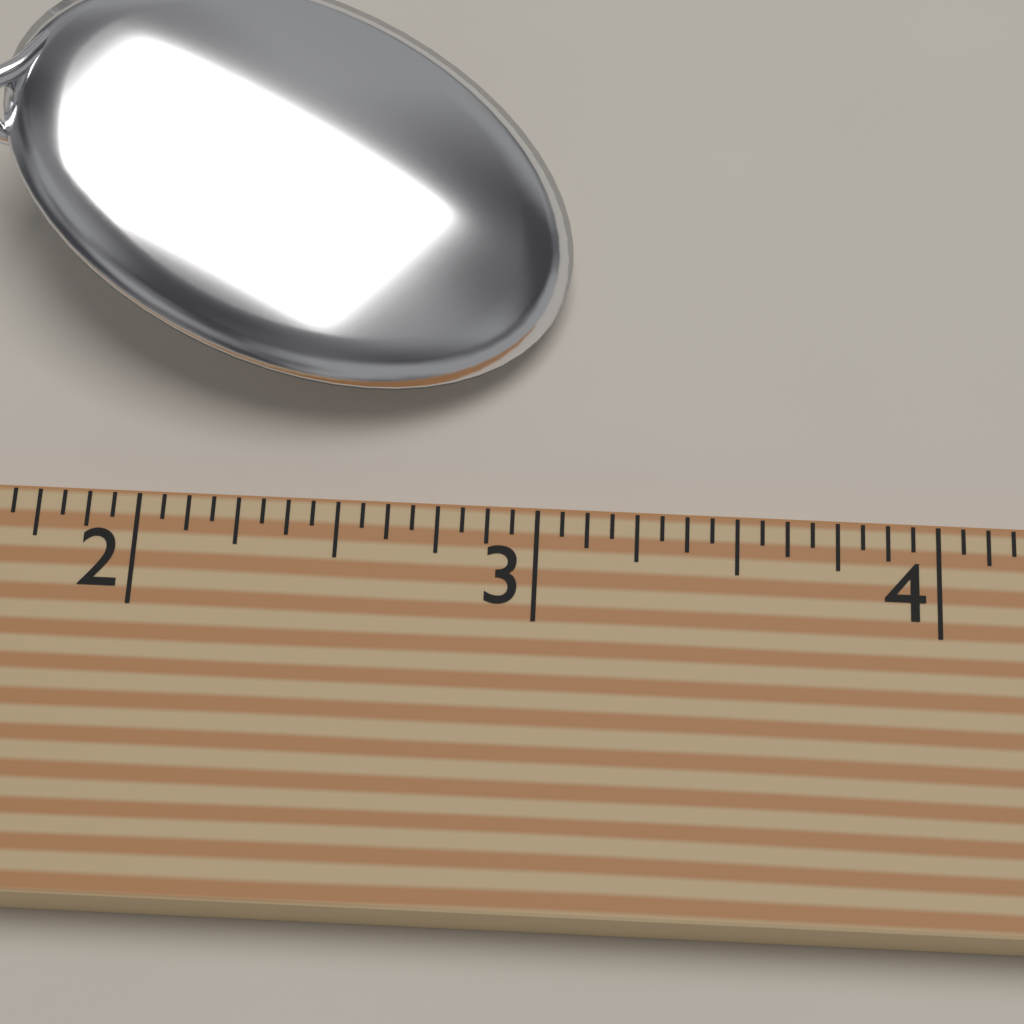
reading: 3.0625 (no unit)
